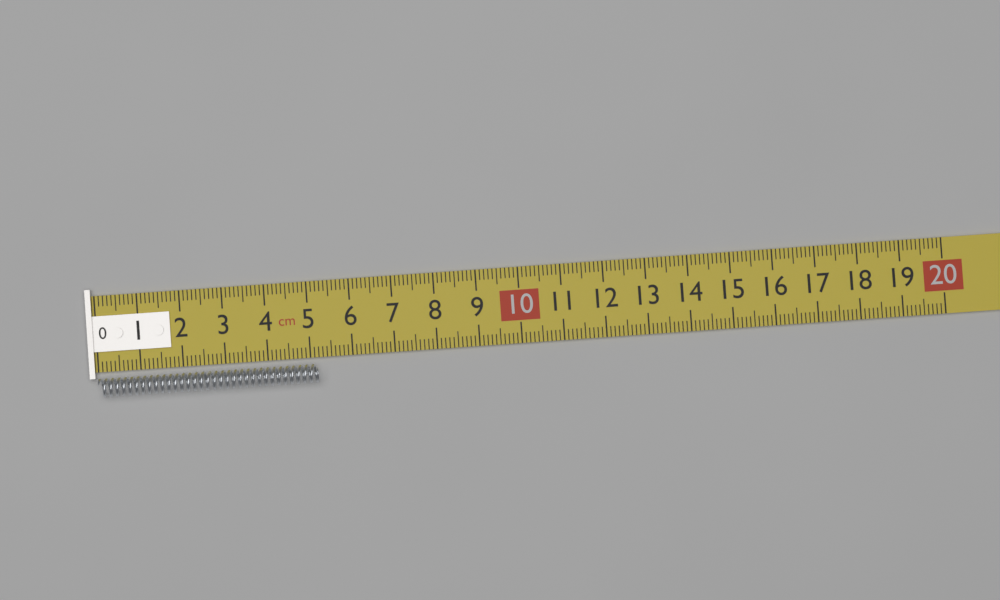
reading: 5.2 cm
